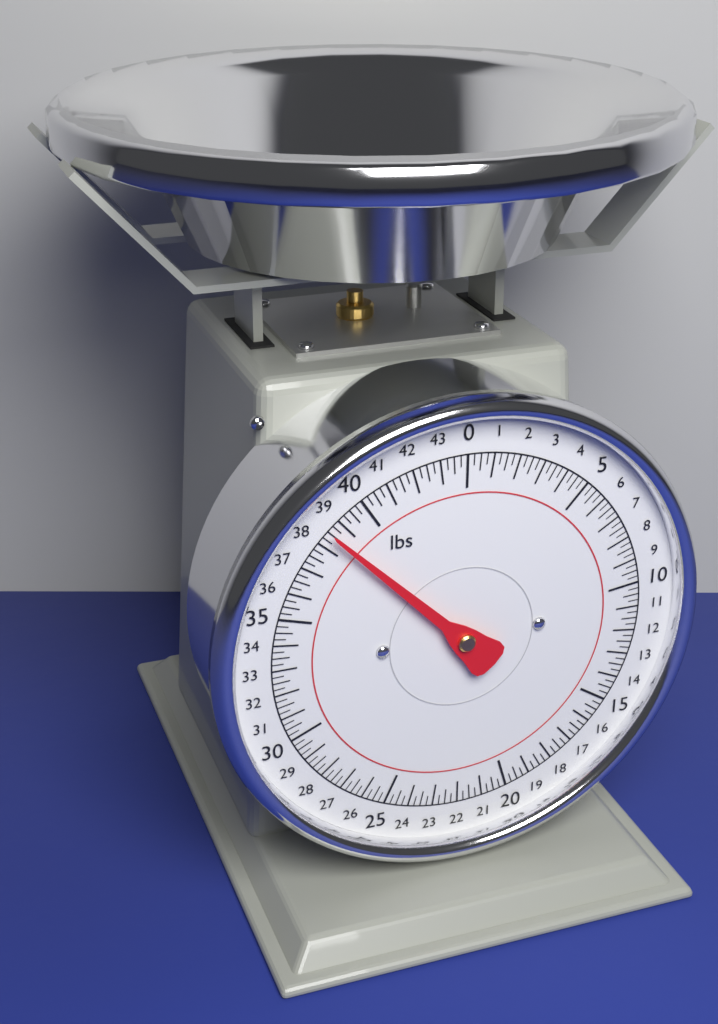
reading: 38.50 lbs
